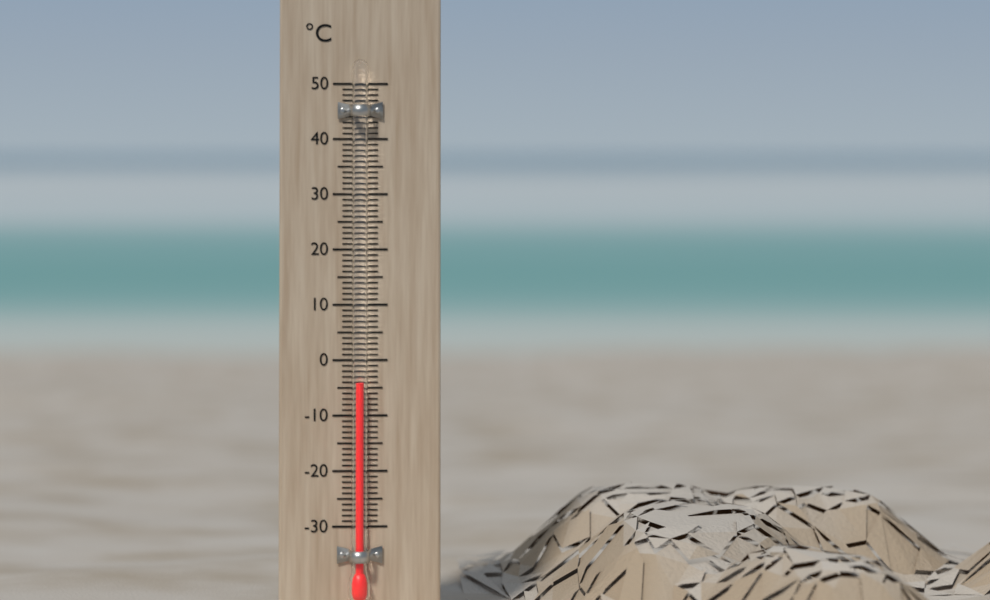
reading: -4 °C
